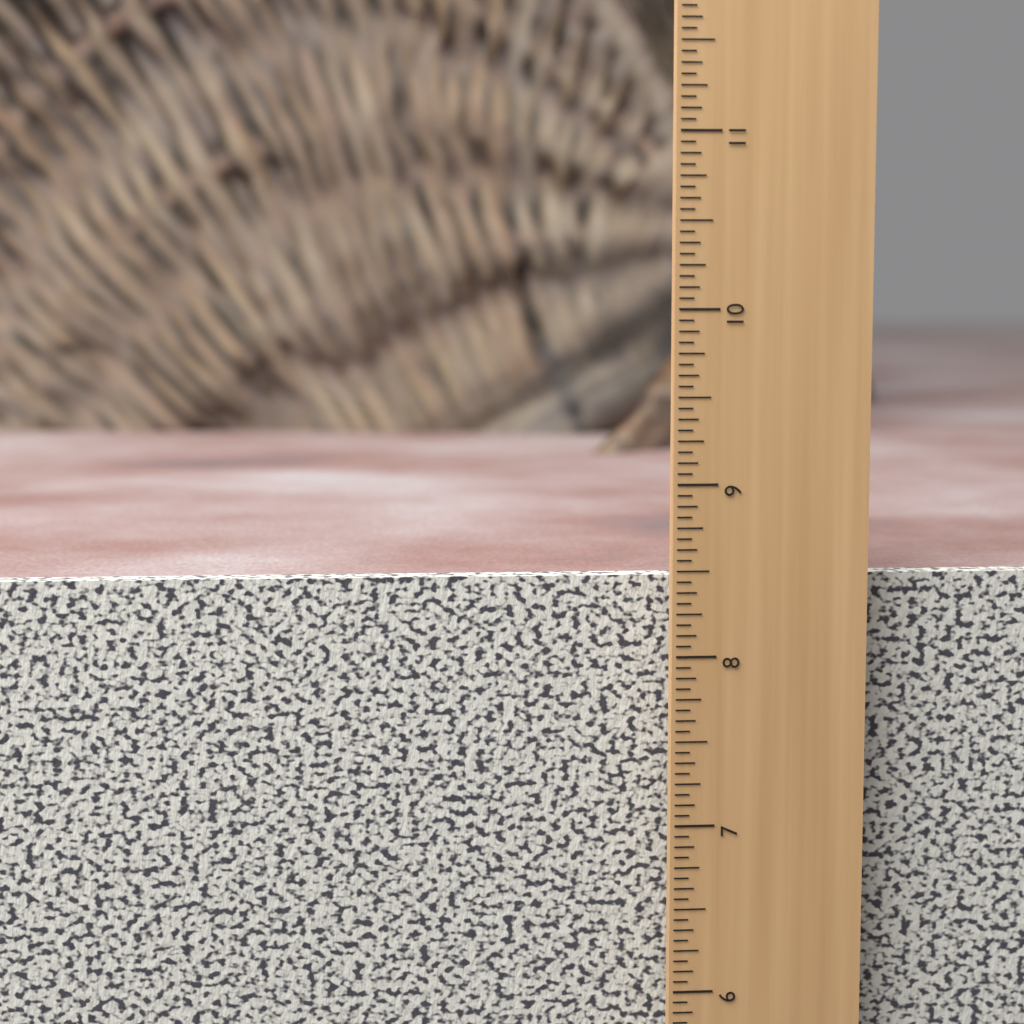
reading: 8.4375 in
